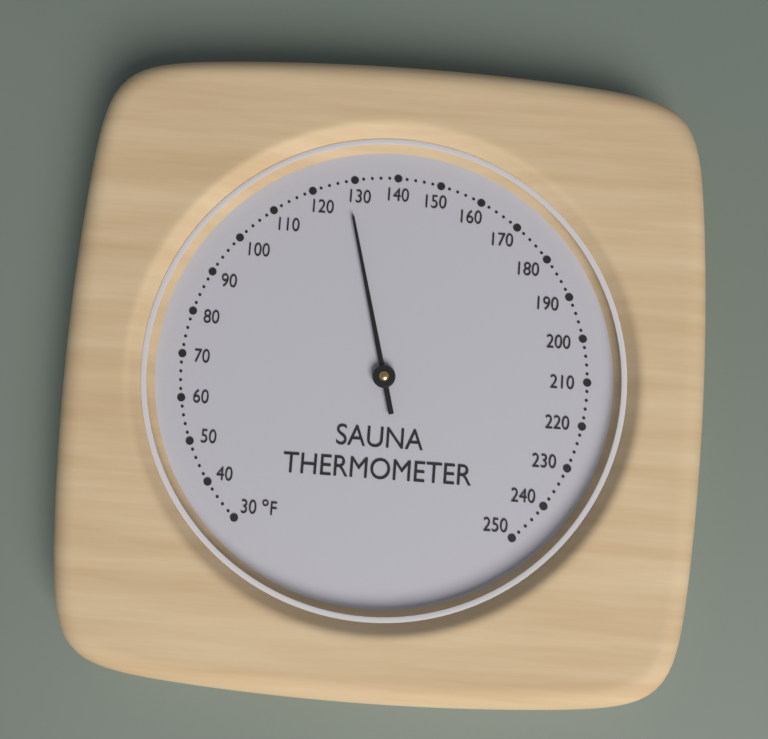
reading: 128 °F
